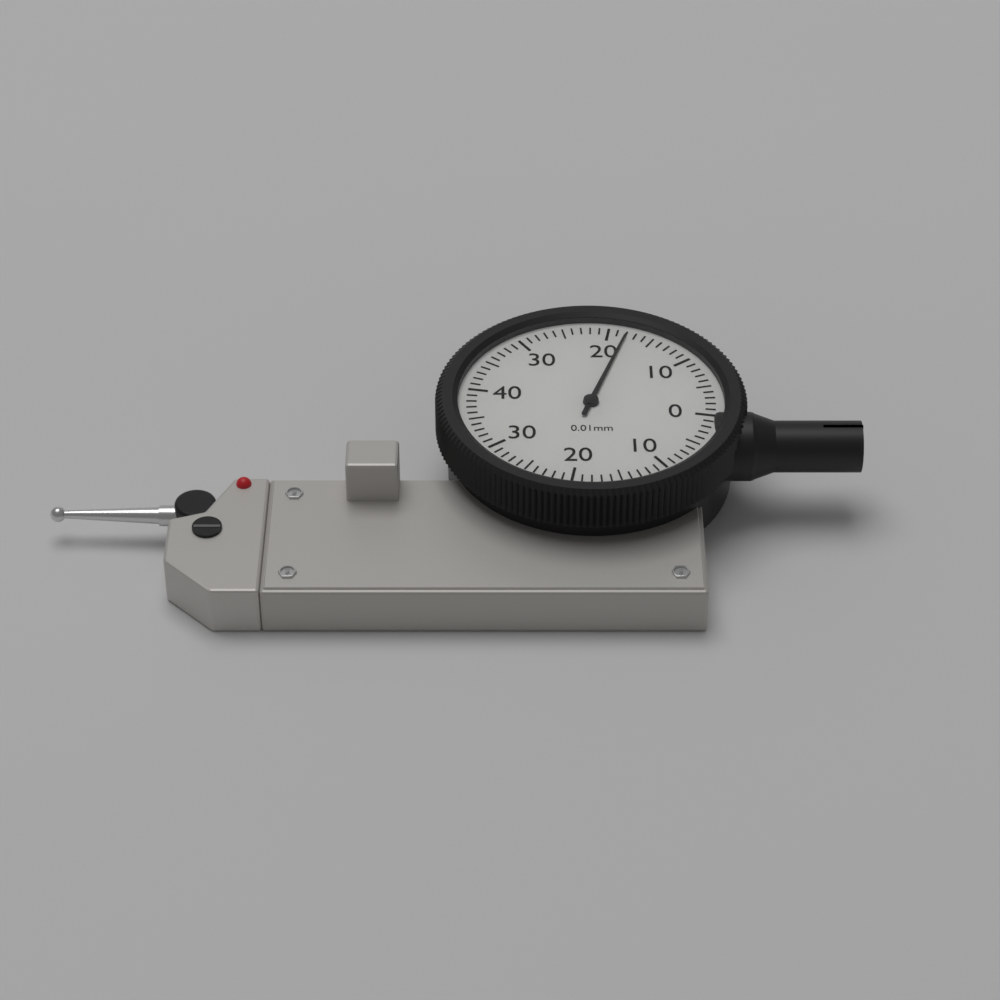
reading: 0.18 mm
